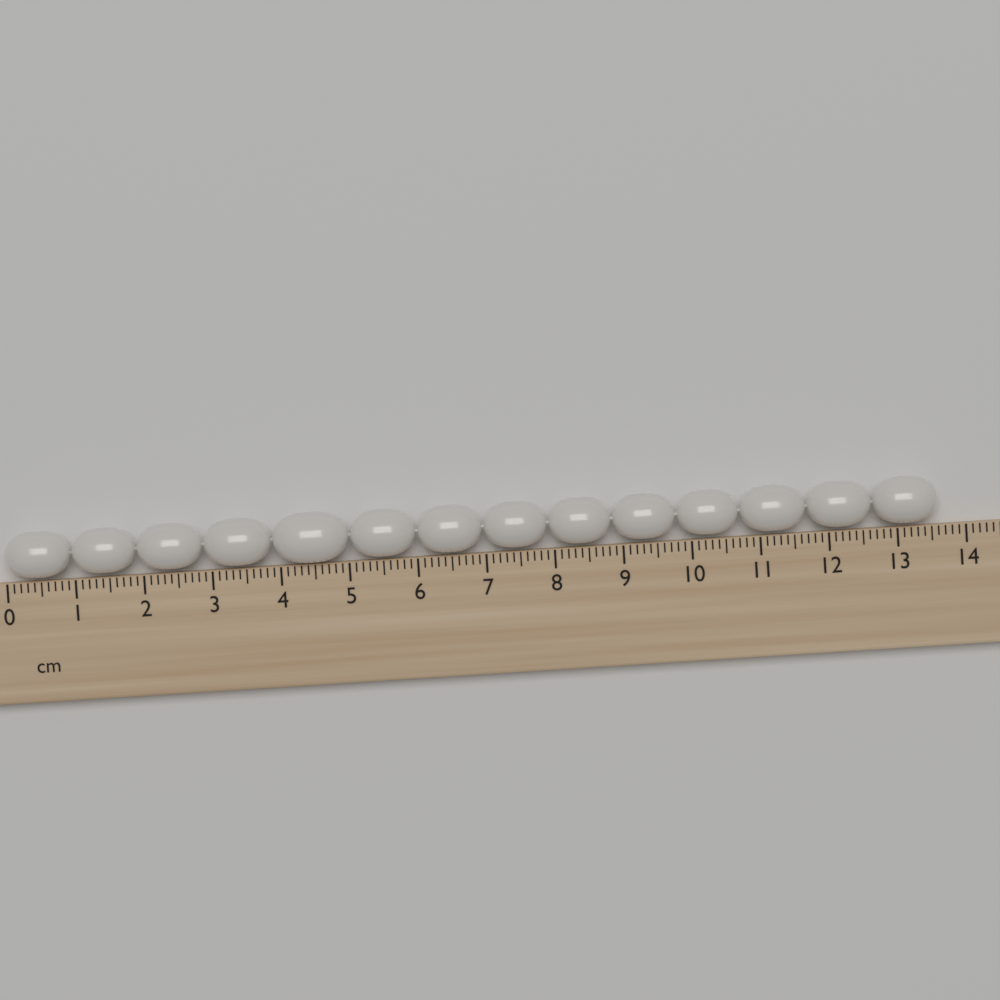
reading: 13.6 cm
